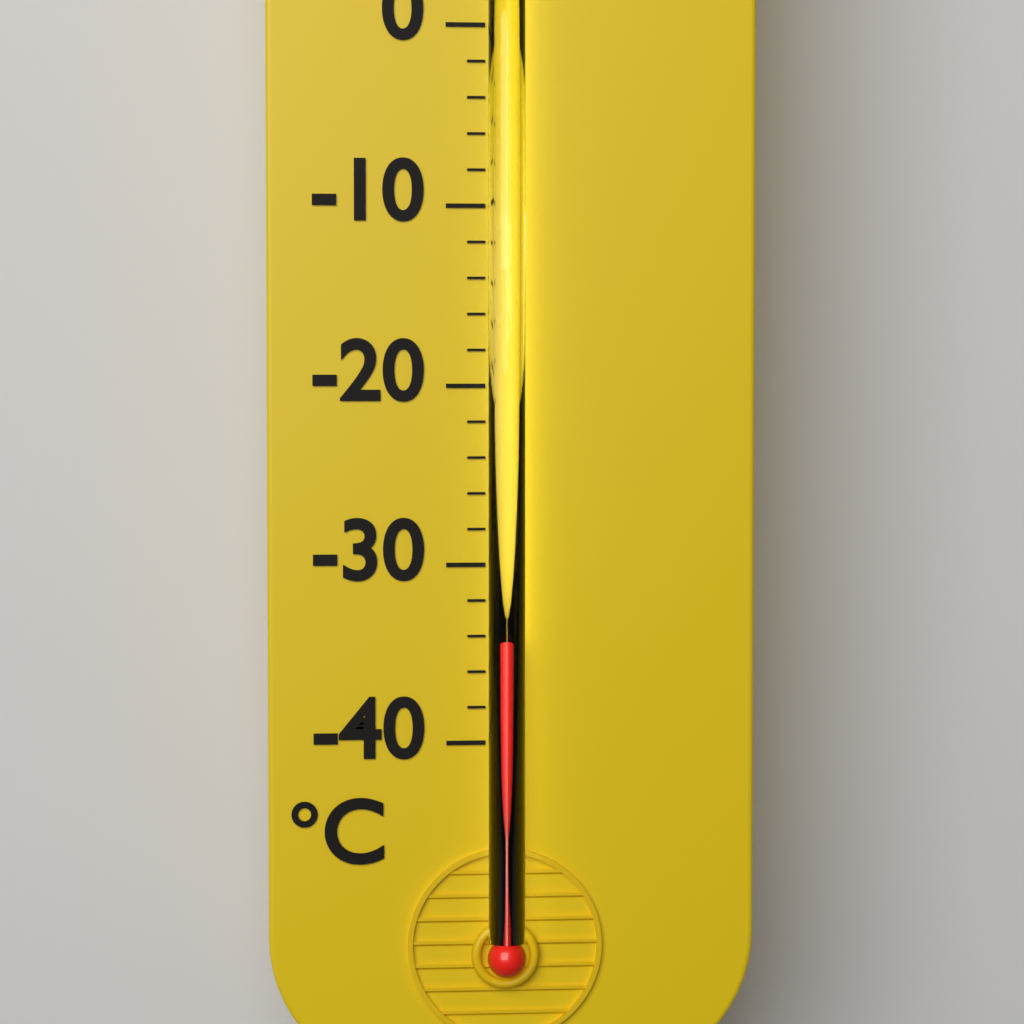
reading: -34 °C
